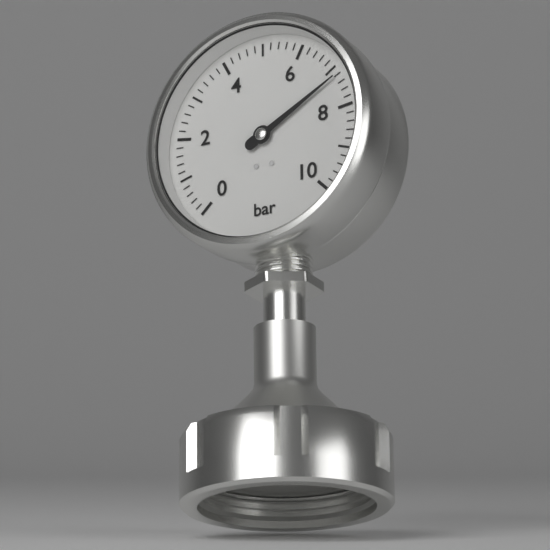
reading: 7.2 bar
